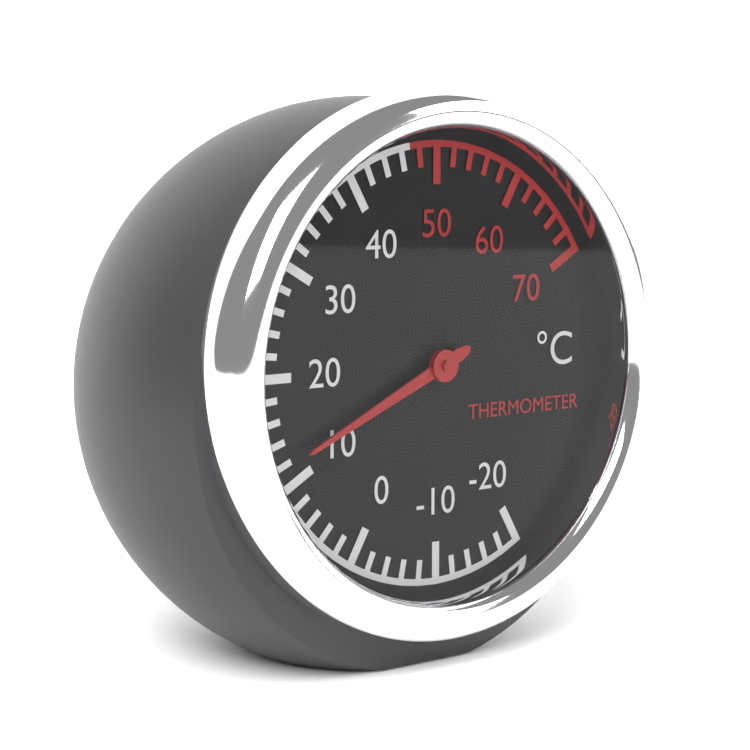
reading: 12 °C
